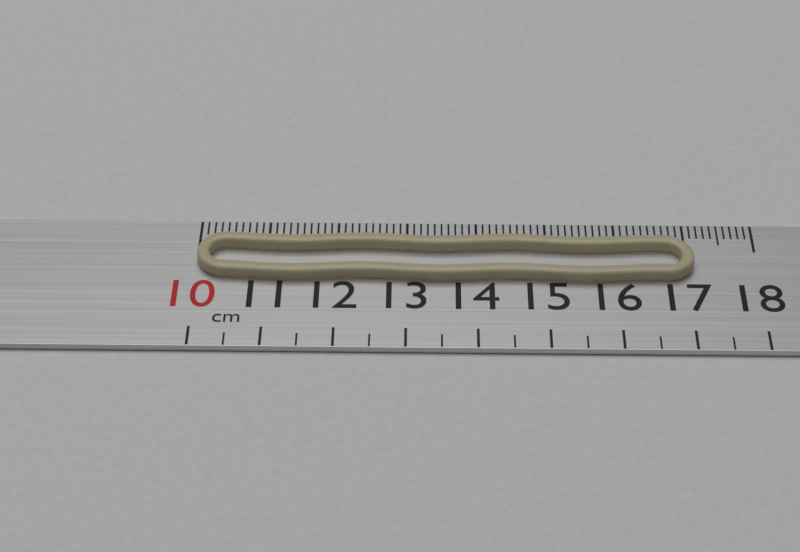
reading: 17.1 cm
